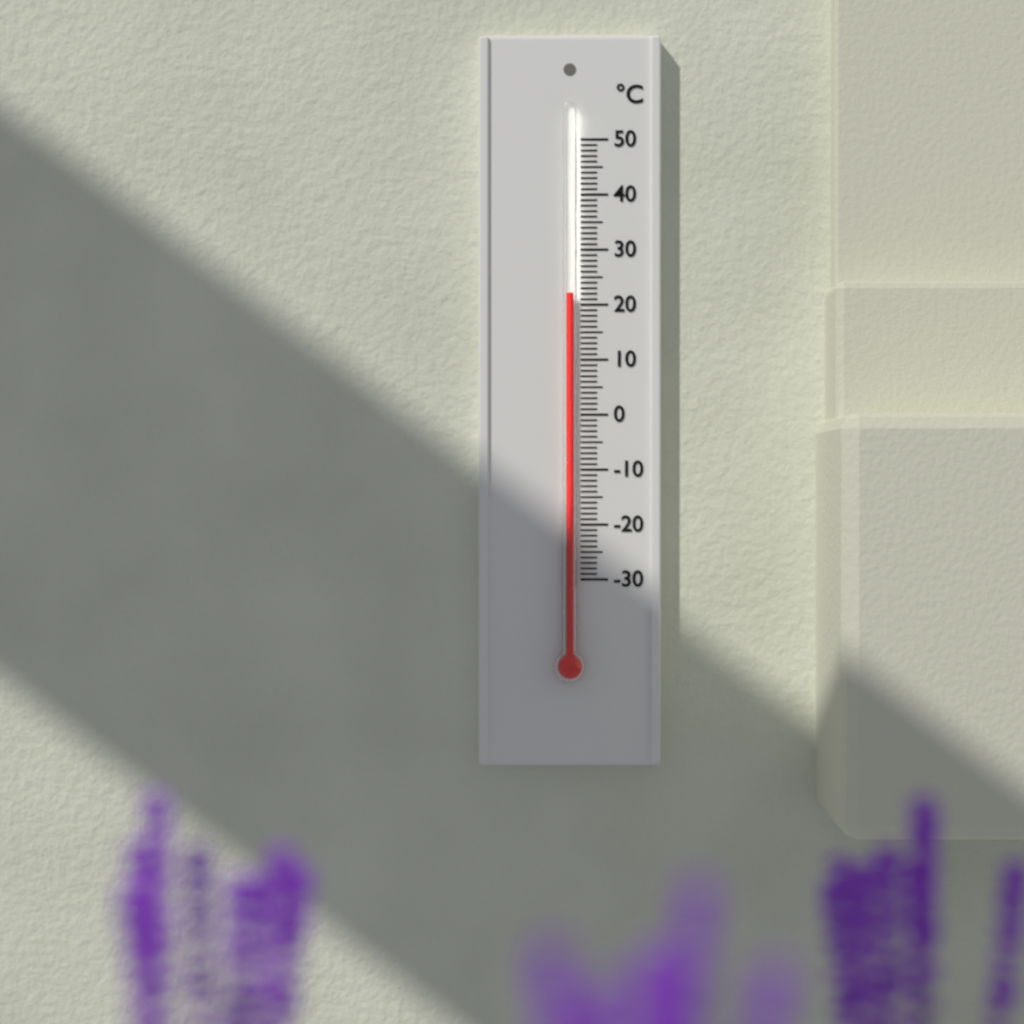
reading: 22 °C
